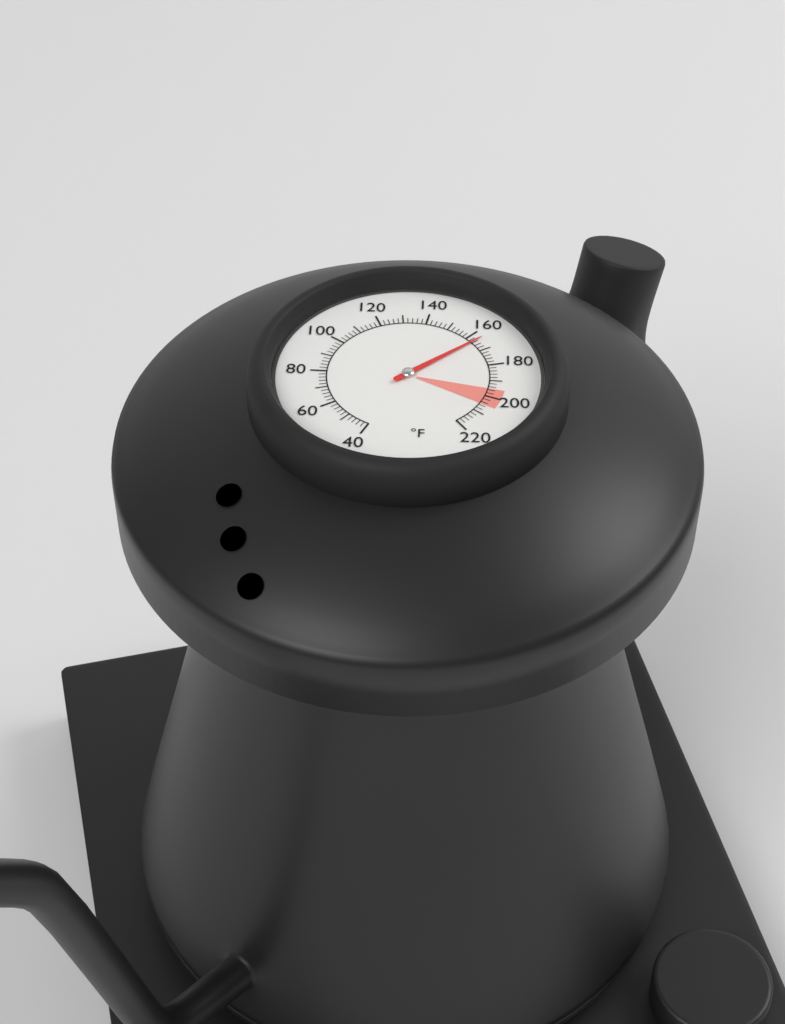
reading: 164 °F
